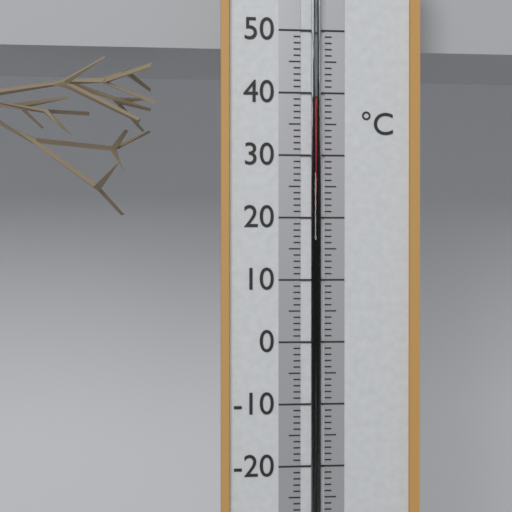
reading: 39 °C
